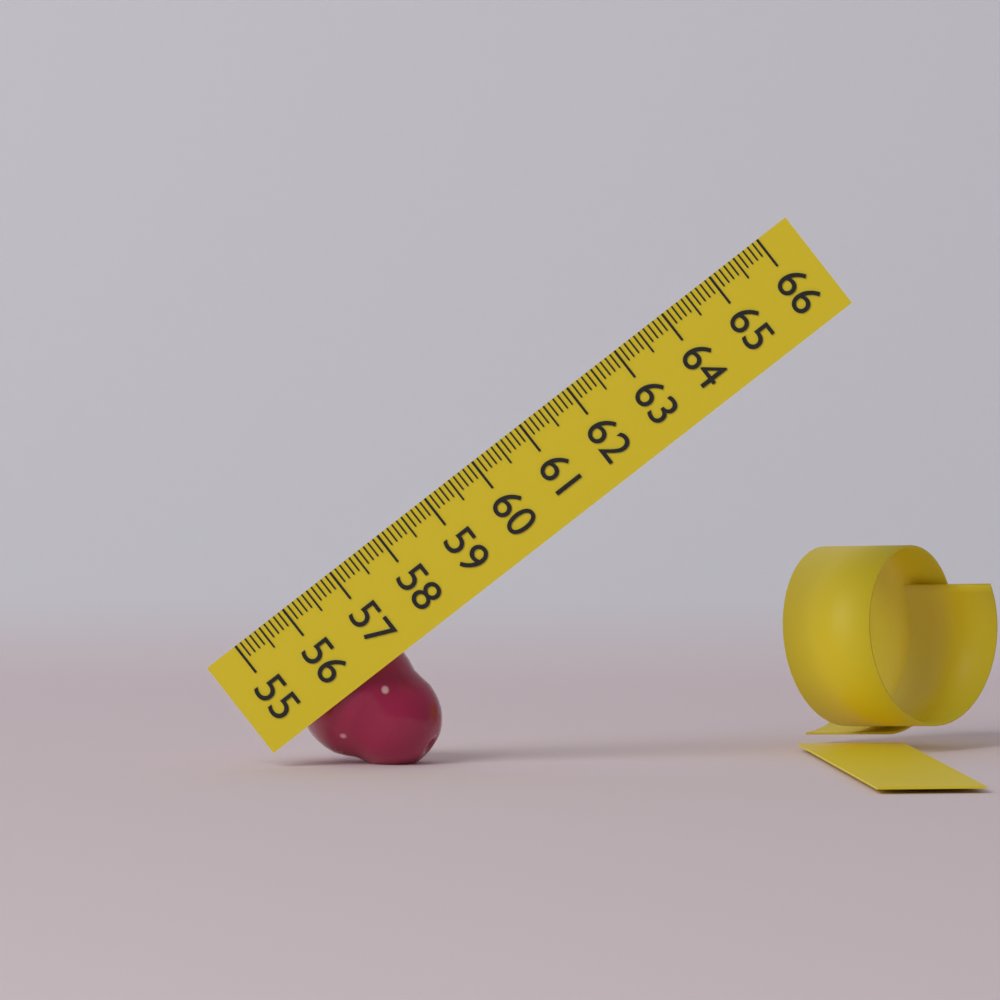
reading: 57.1 (no unit)
